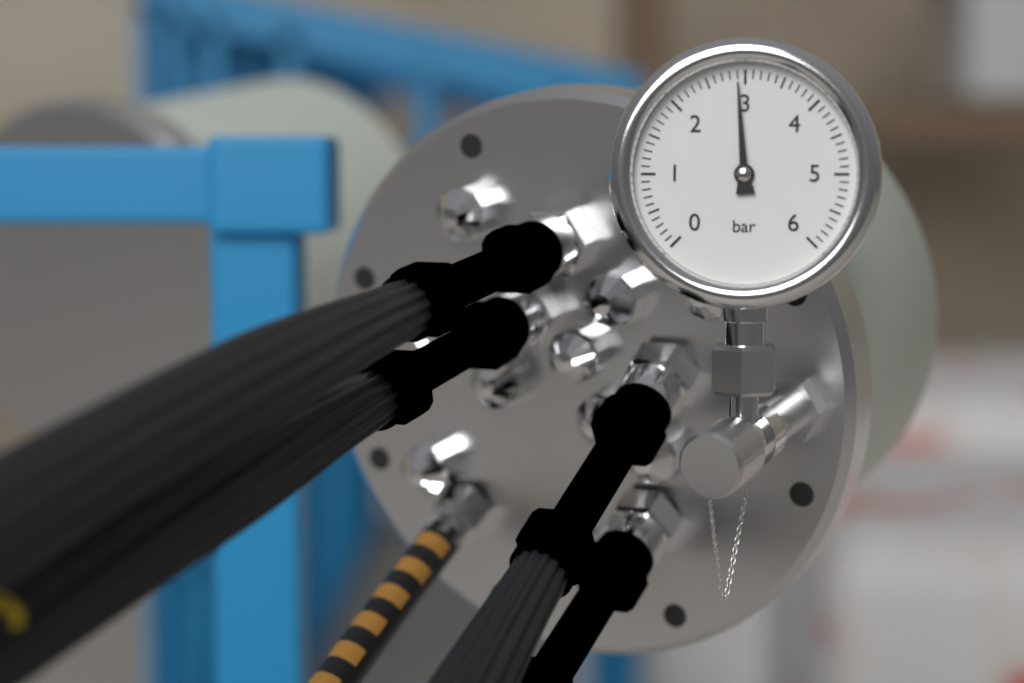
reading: 2.9 bar
